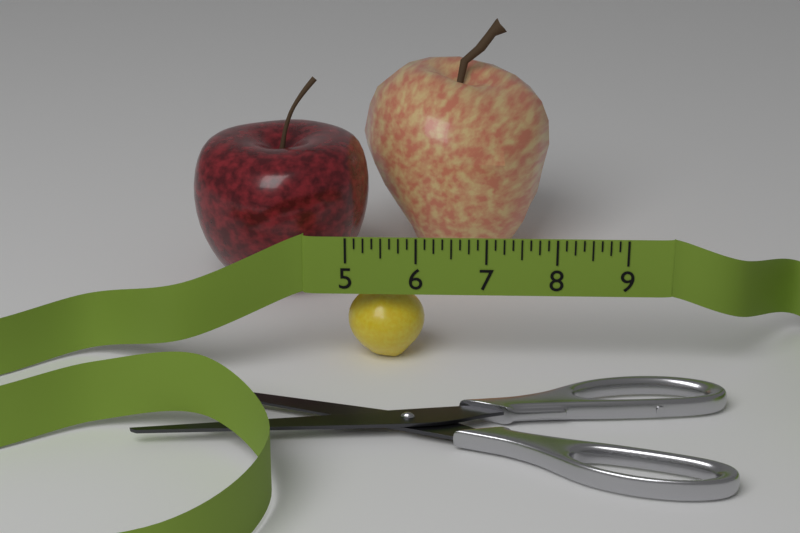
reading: 6.125 (no unit)
